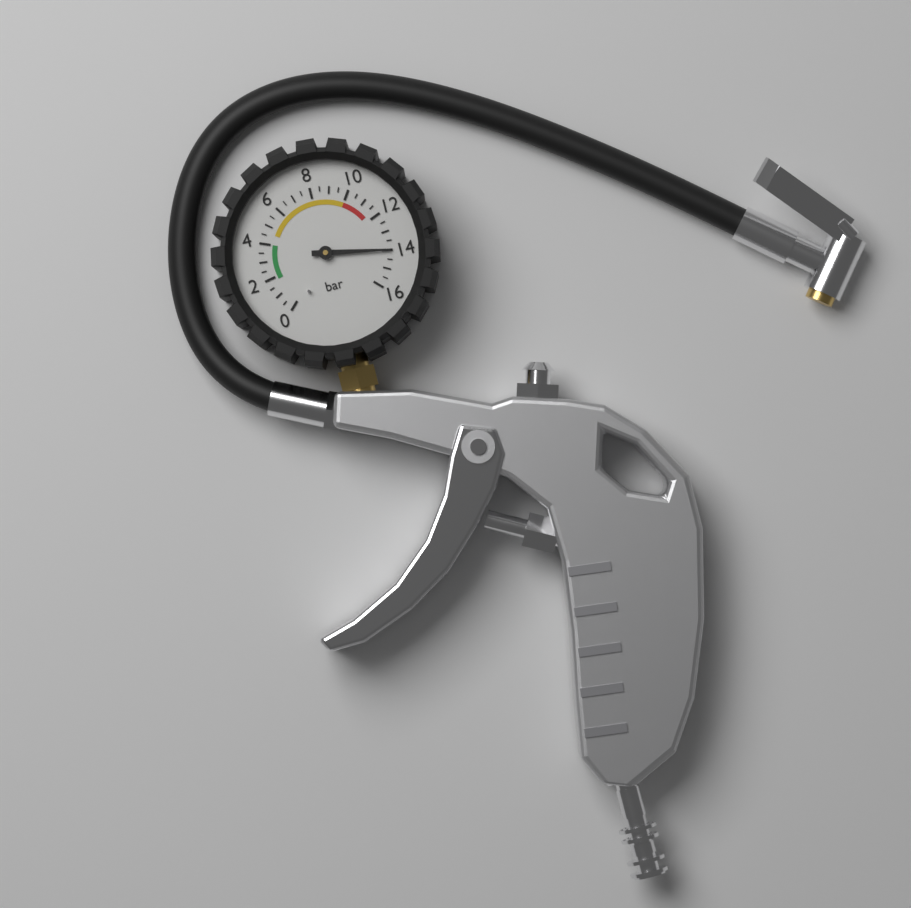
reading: 14.0 bar
